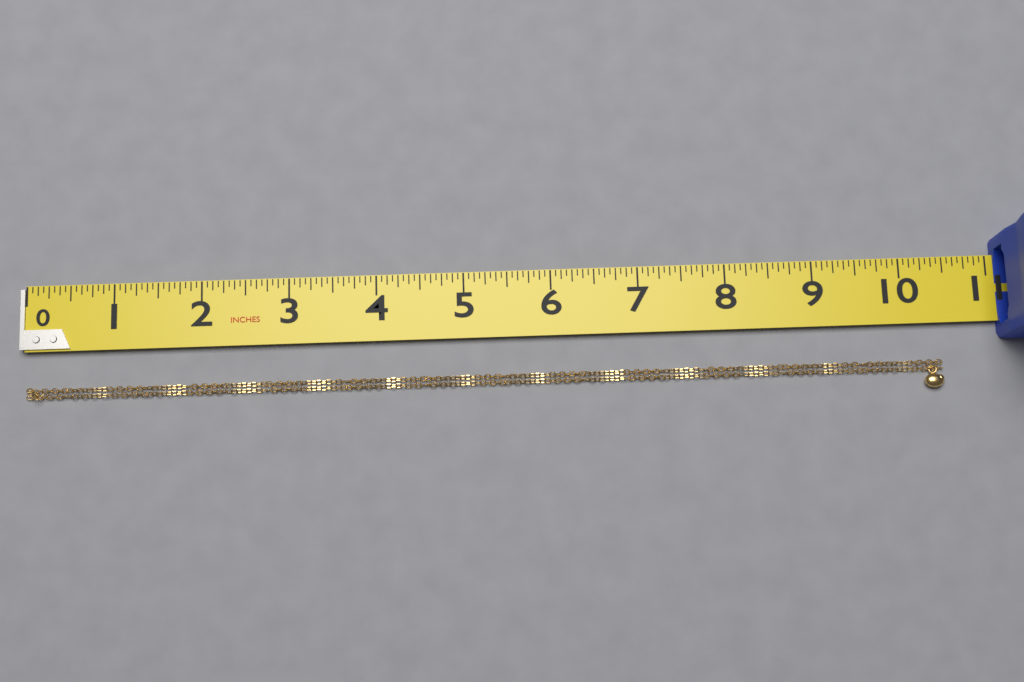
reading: 10.4375 in
